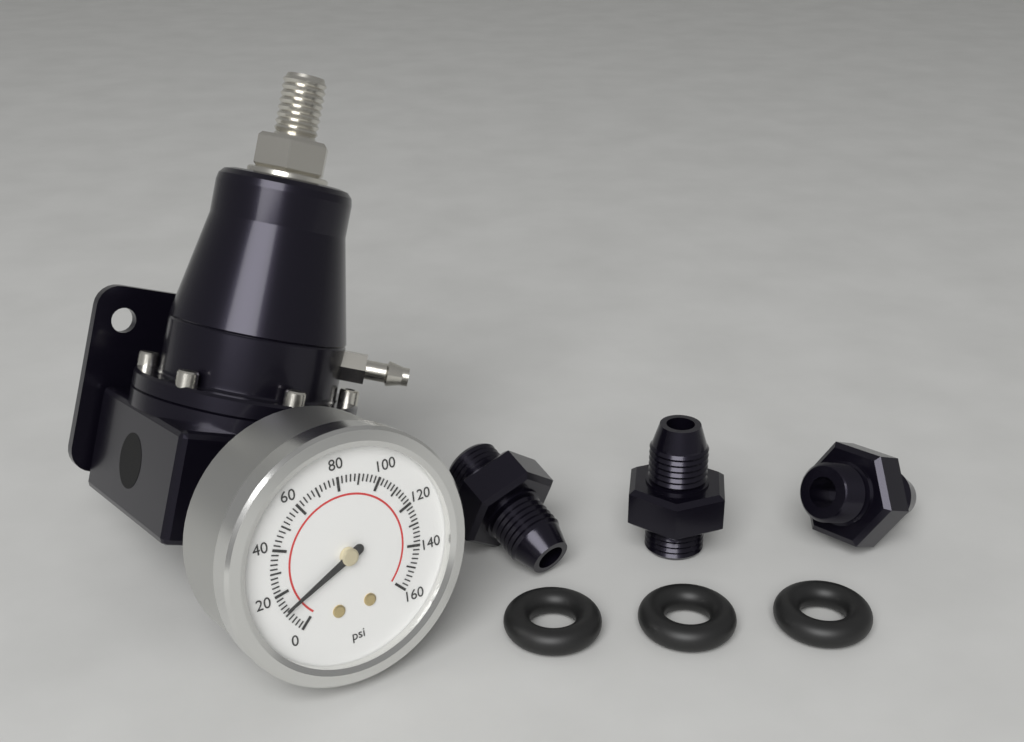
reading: 12 psi
